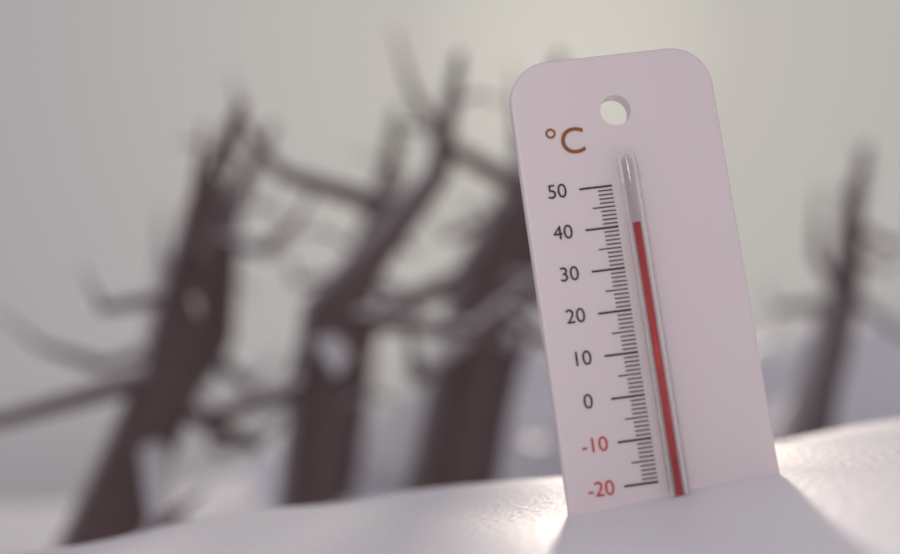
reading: 40 °C
